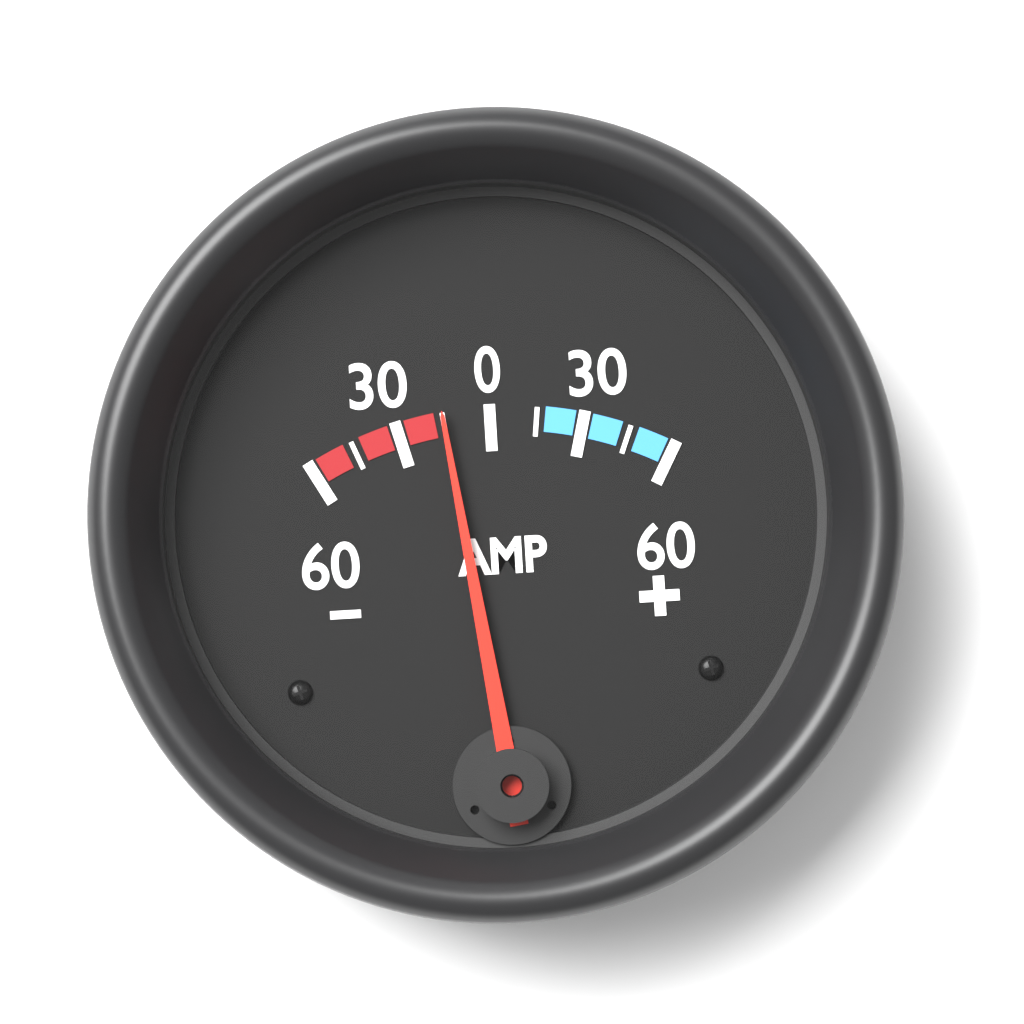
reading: -15 AMP
